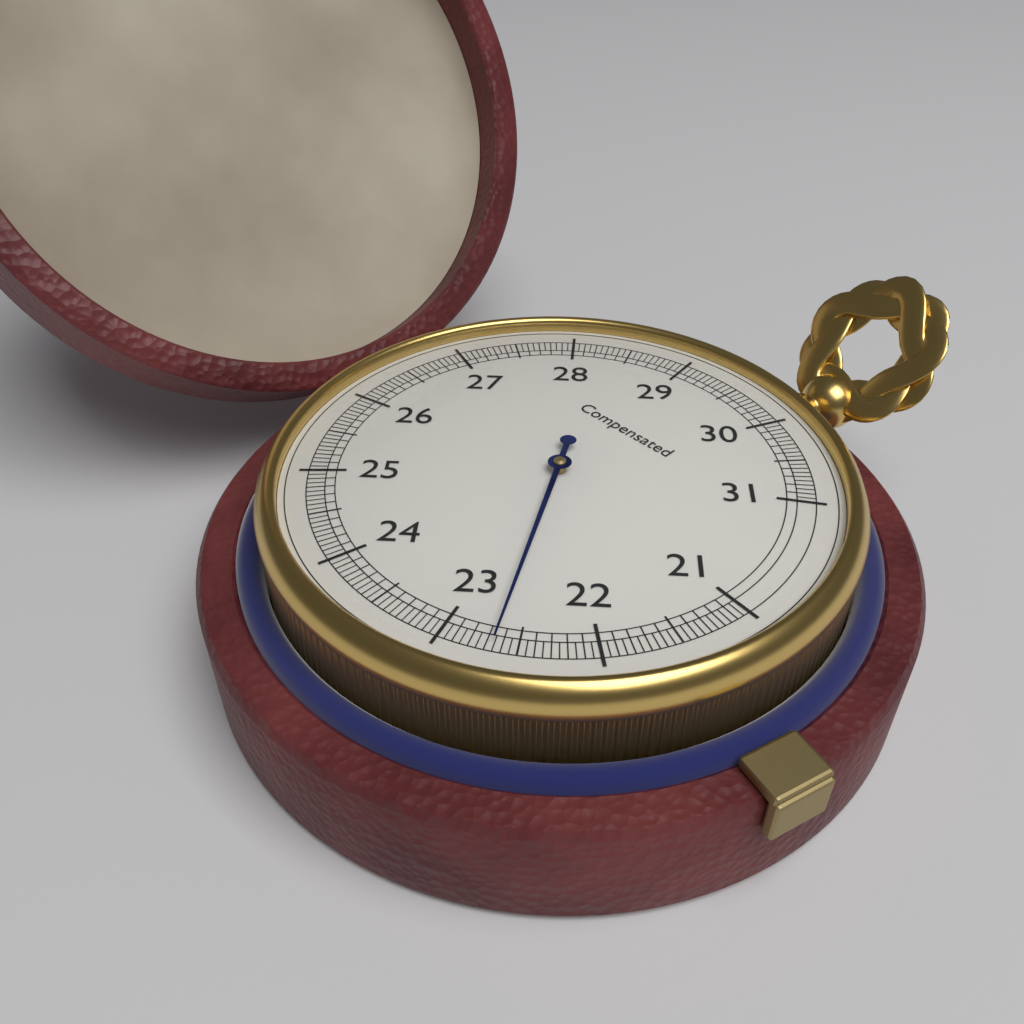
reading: 22.65 (no unit)
